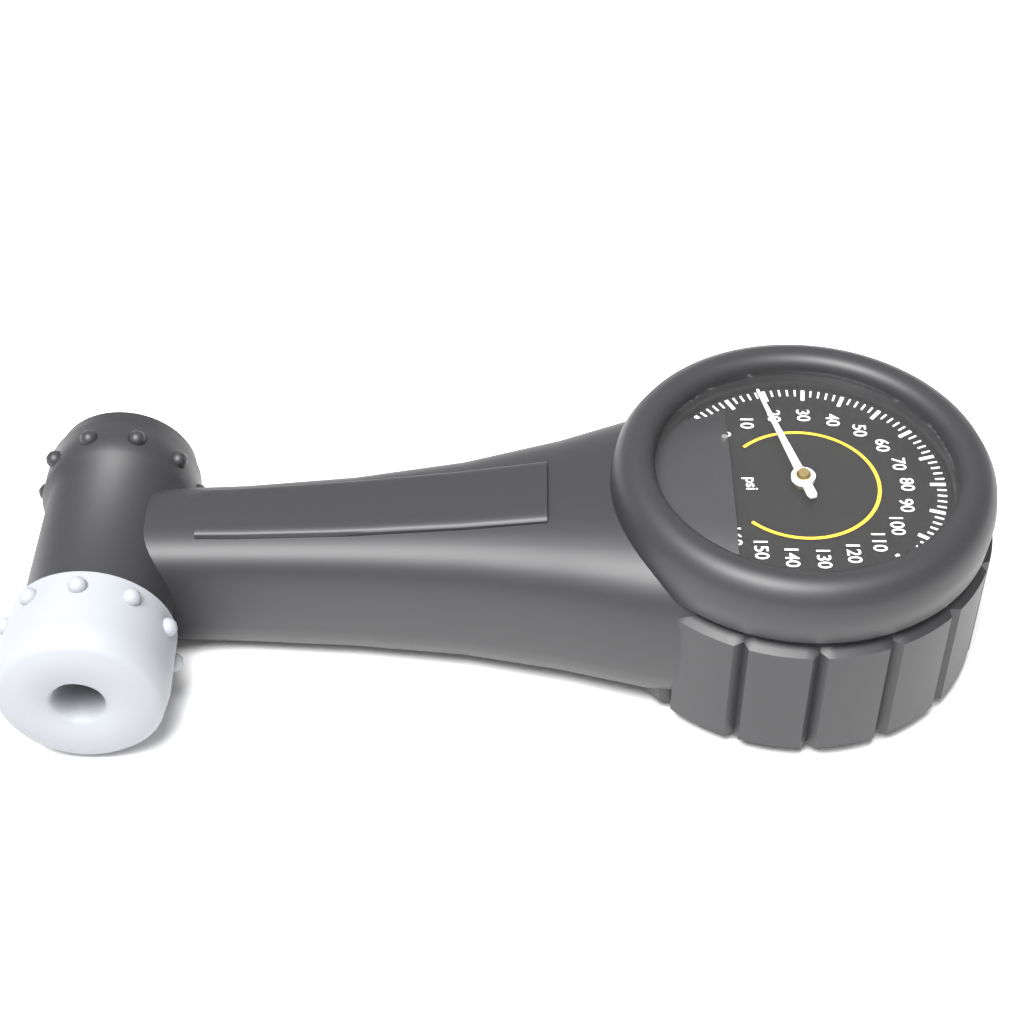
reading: 18 psi
